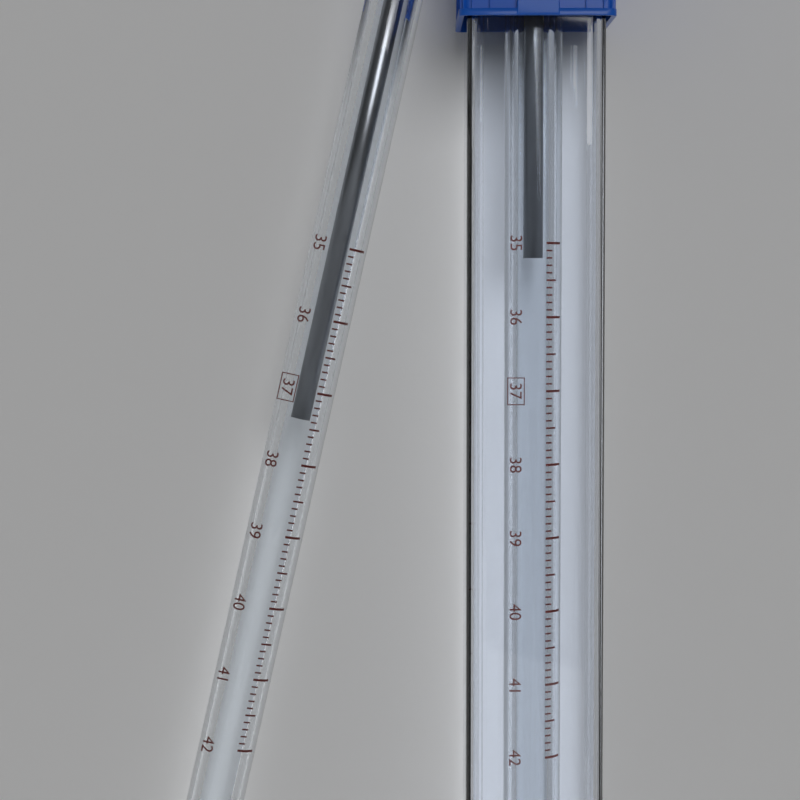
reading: 37.4 °C
